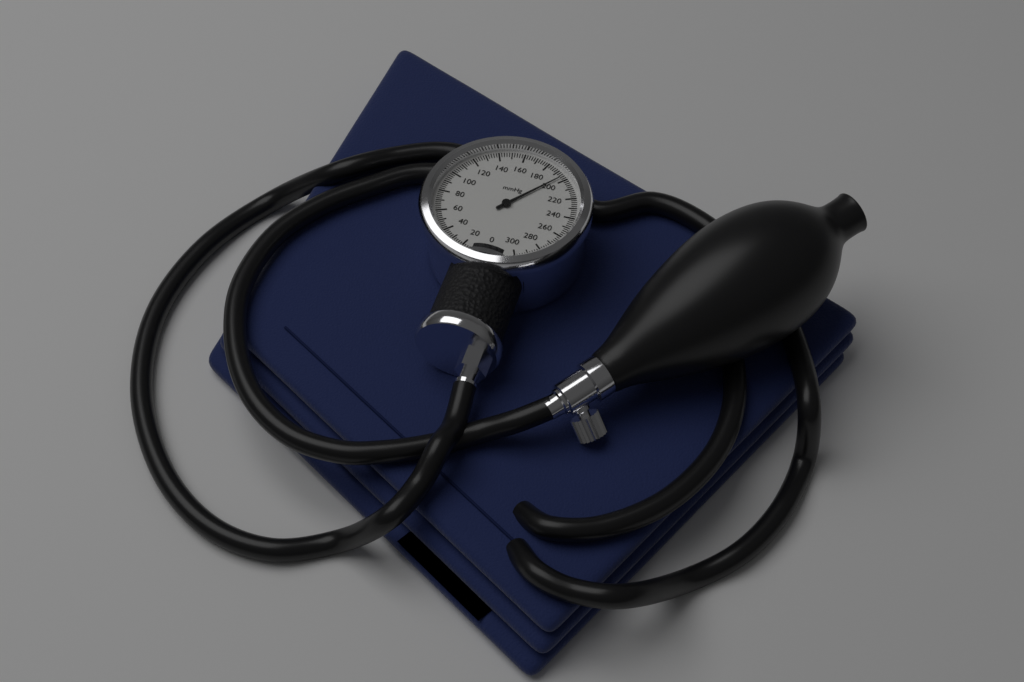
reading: 196 mmHg
